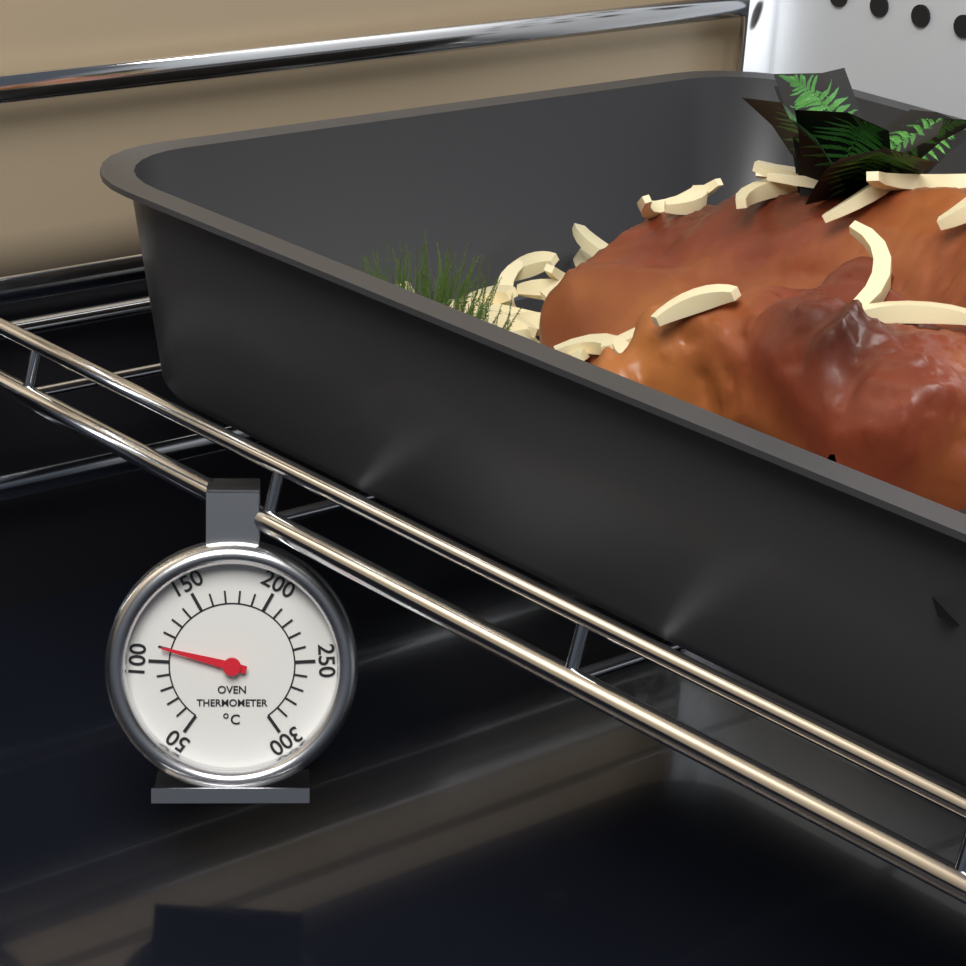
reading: 110 °C
